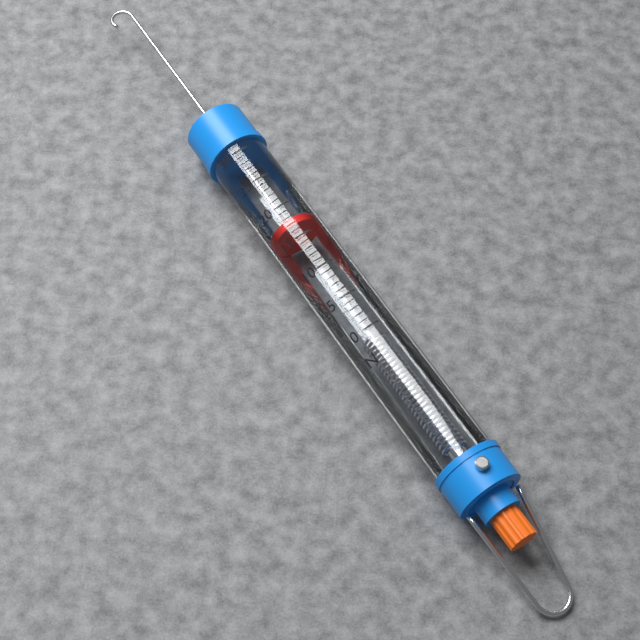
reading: 17 N
